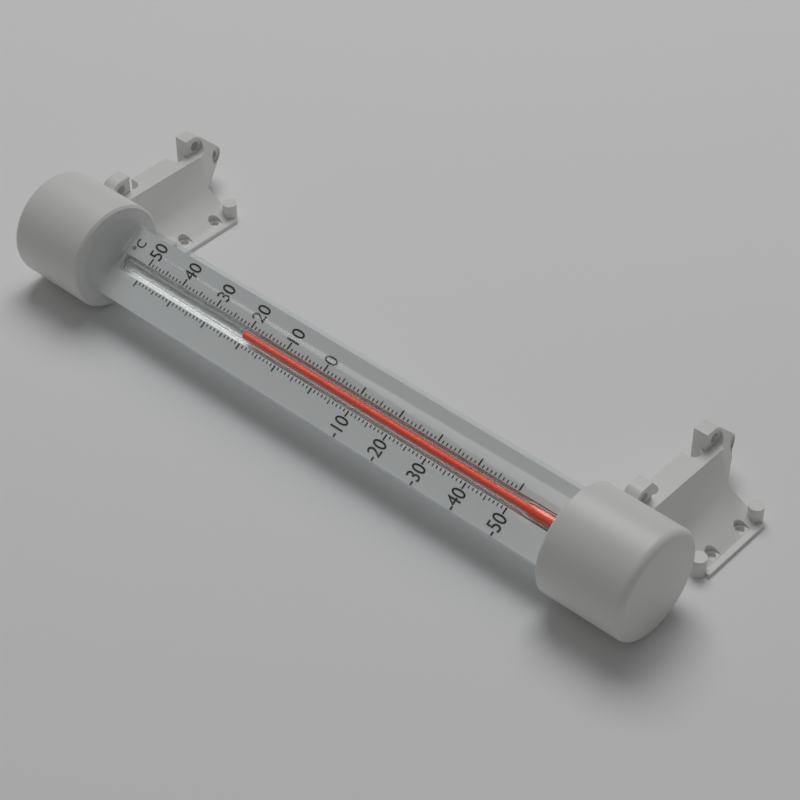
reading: 20 °C
